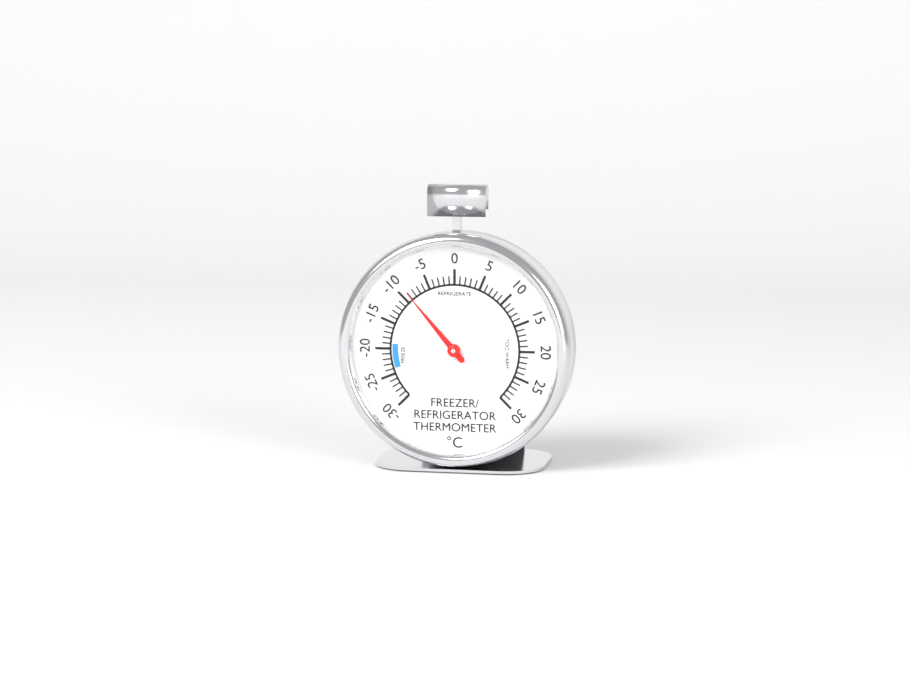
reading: -9 °C
